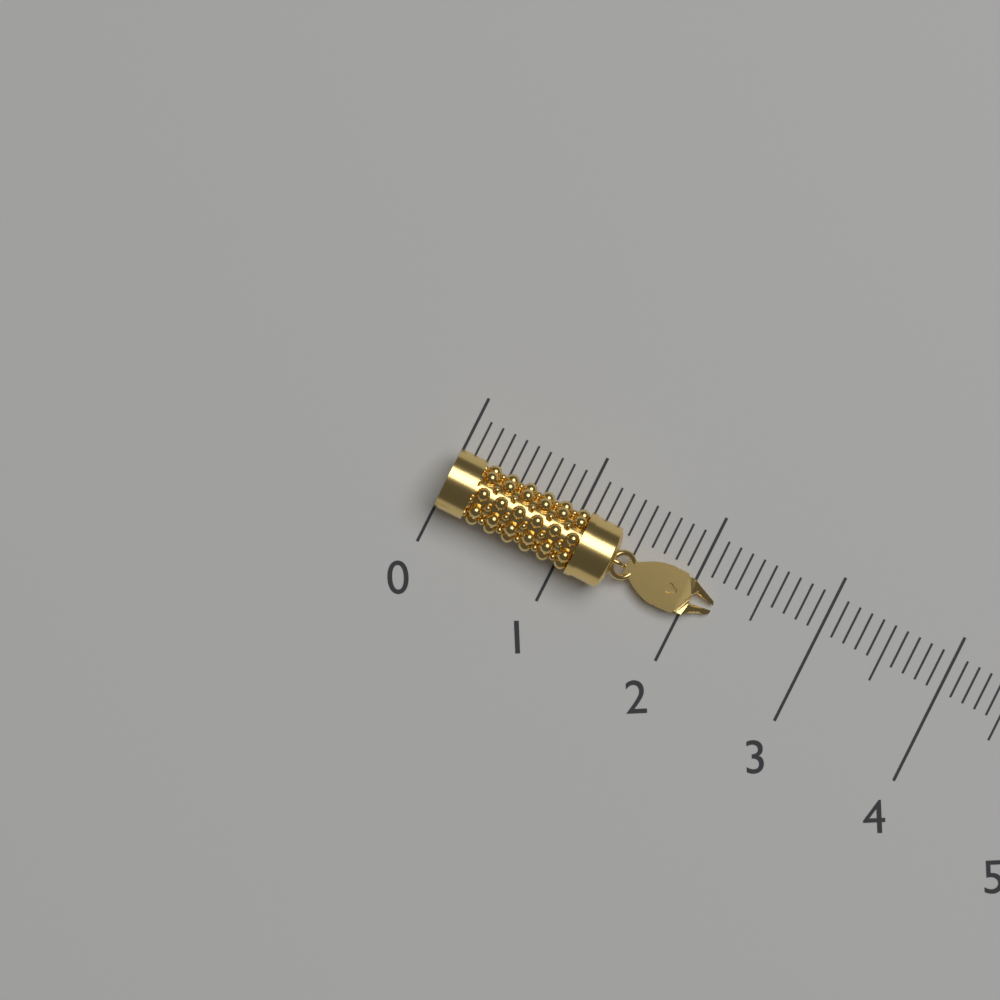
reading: 2.2 (no unit)
